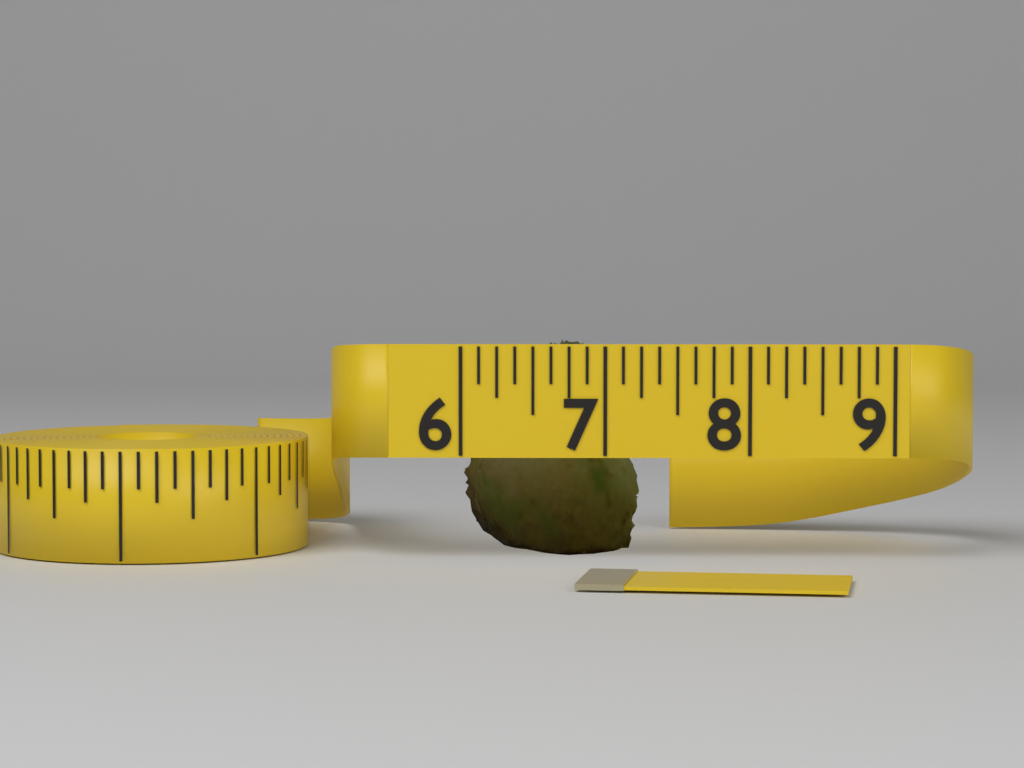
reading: 7.250 (no unit)
